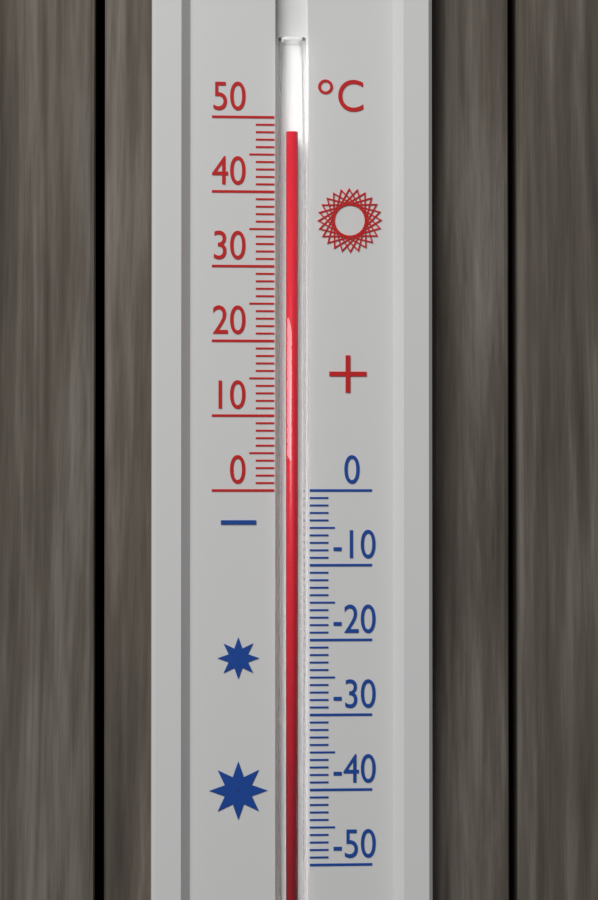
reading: 48 °C
